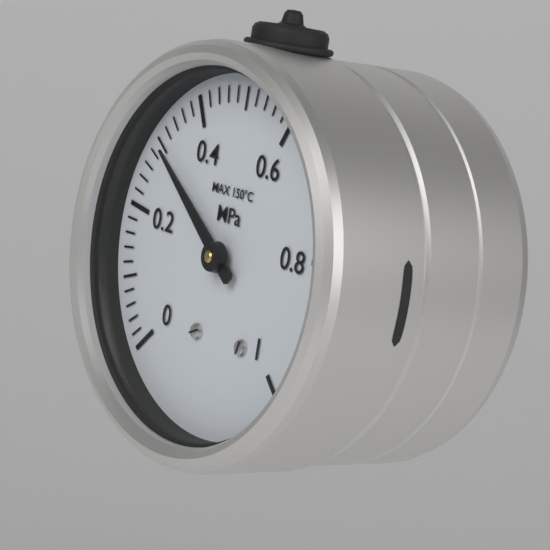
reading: 0.30 MPa
